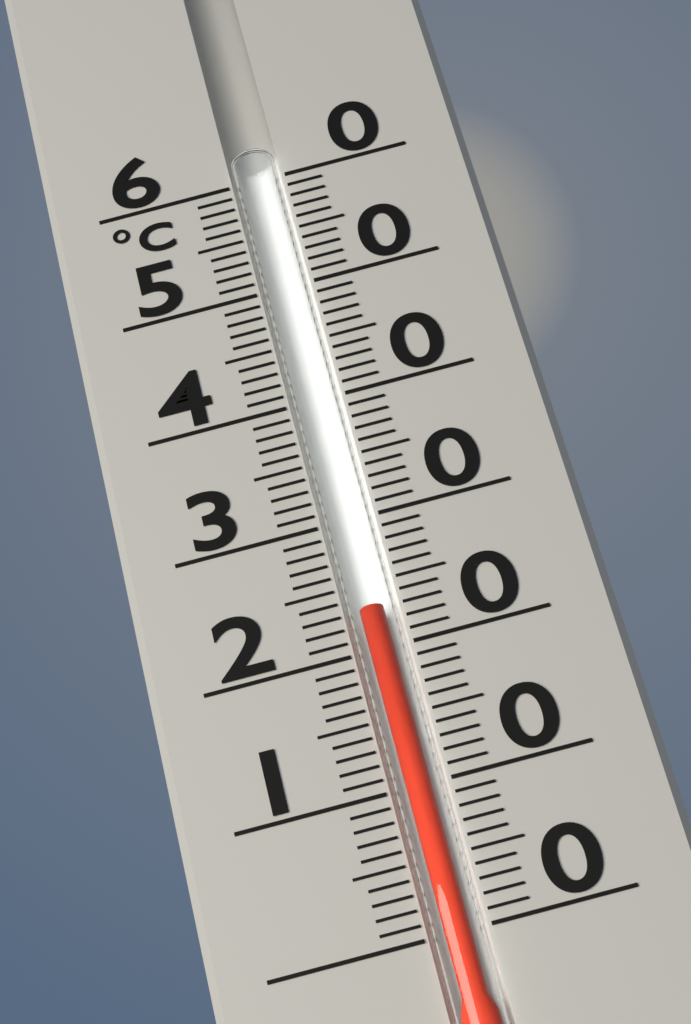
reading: 23 °C
